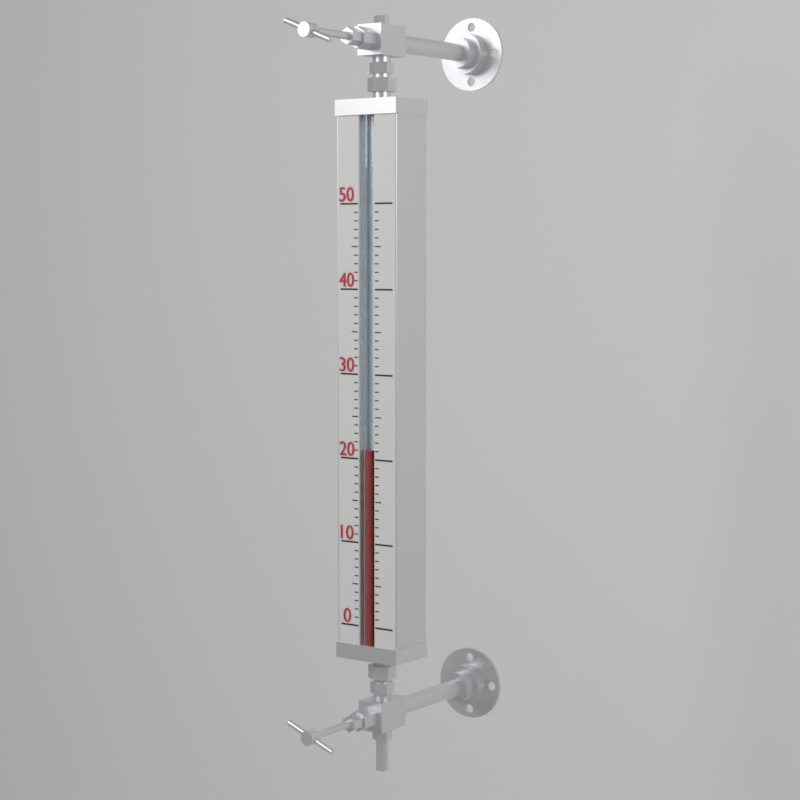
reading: 21 (no unit)
